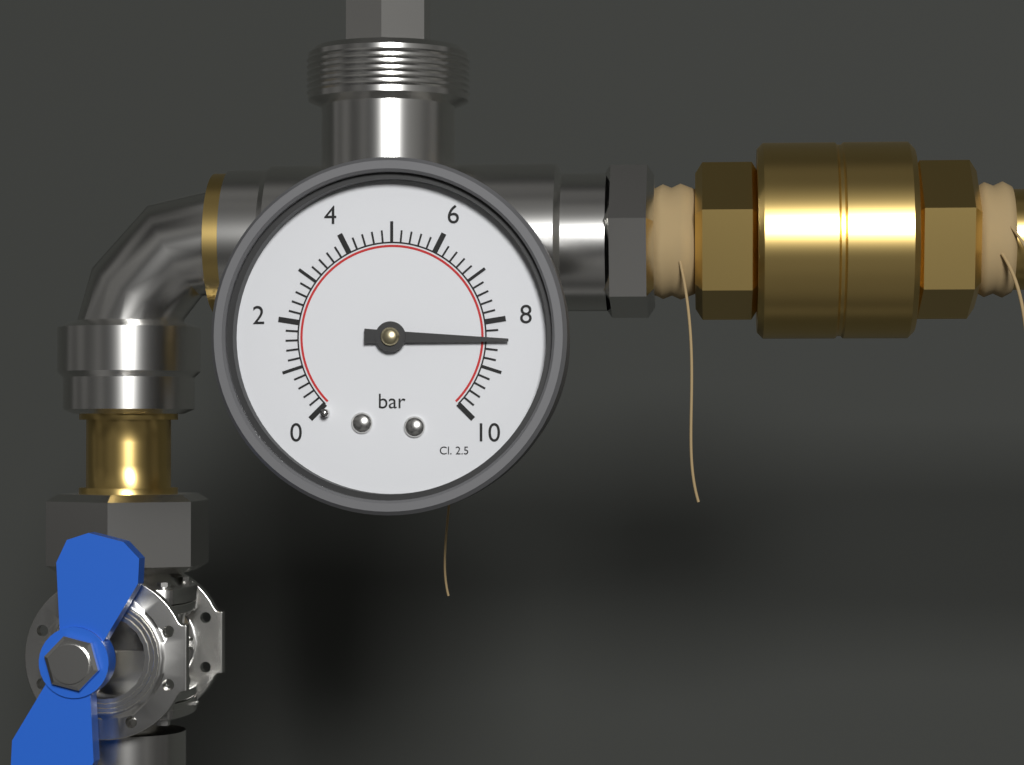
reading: 8.4 bar
